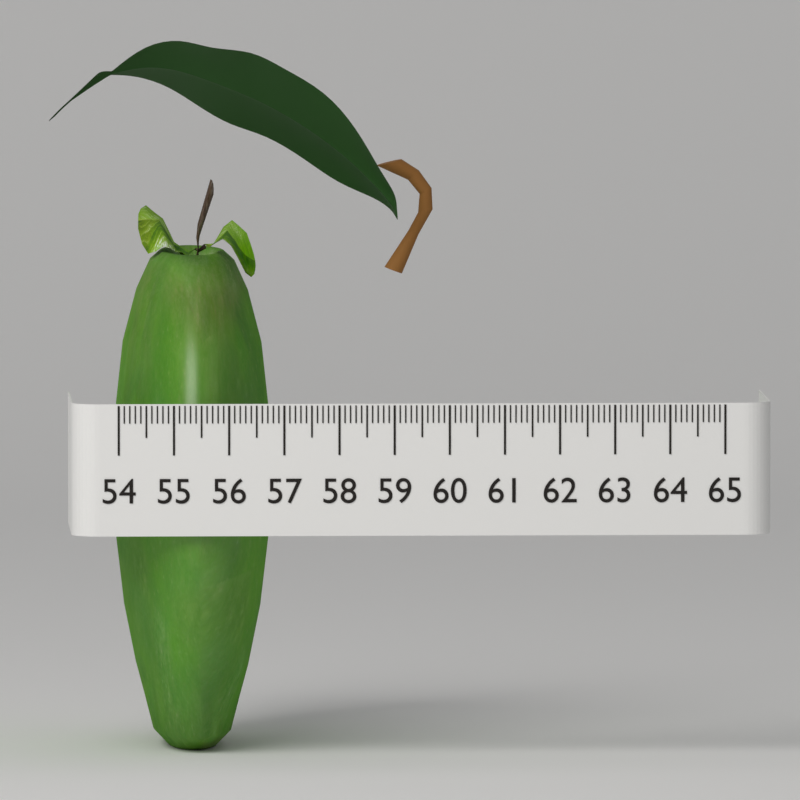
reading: 56.9 (no unit)
